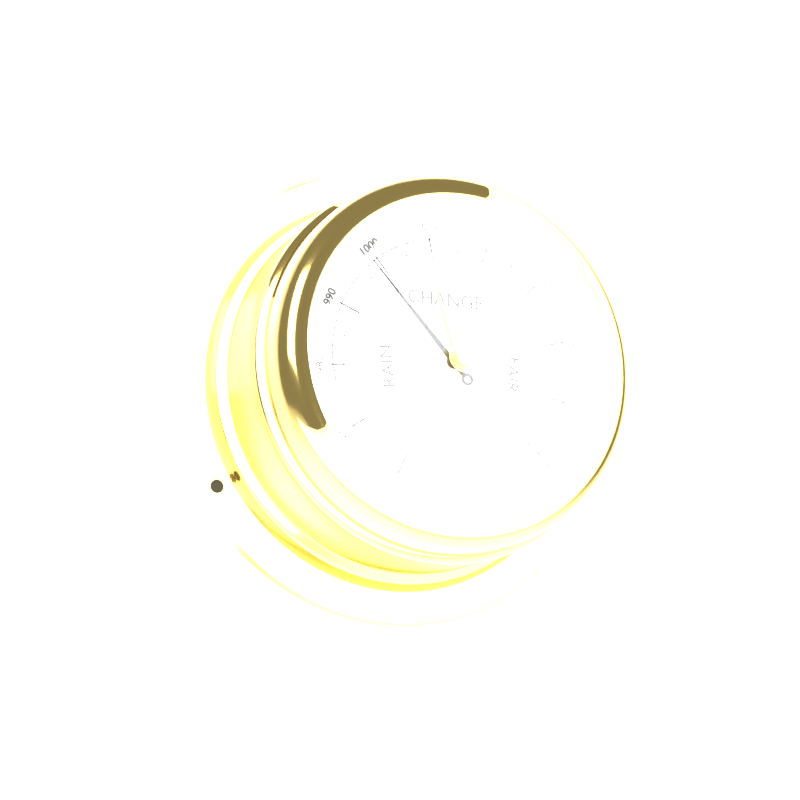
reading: 999 mbar
